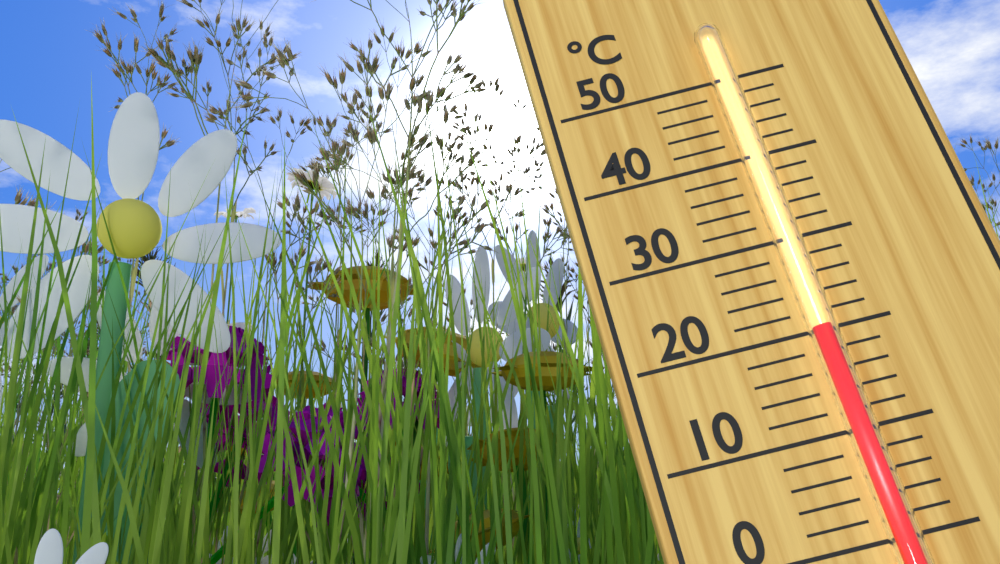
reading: 20 °C
